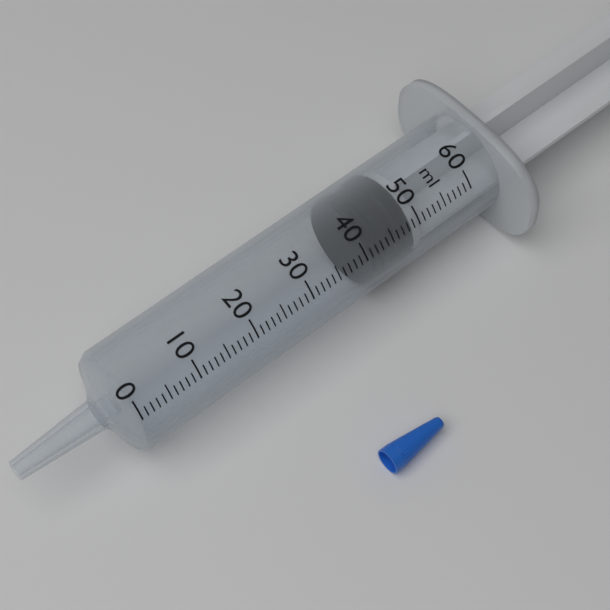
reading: 41 ml
